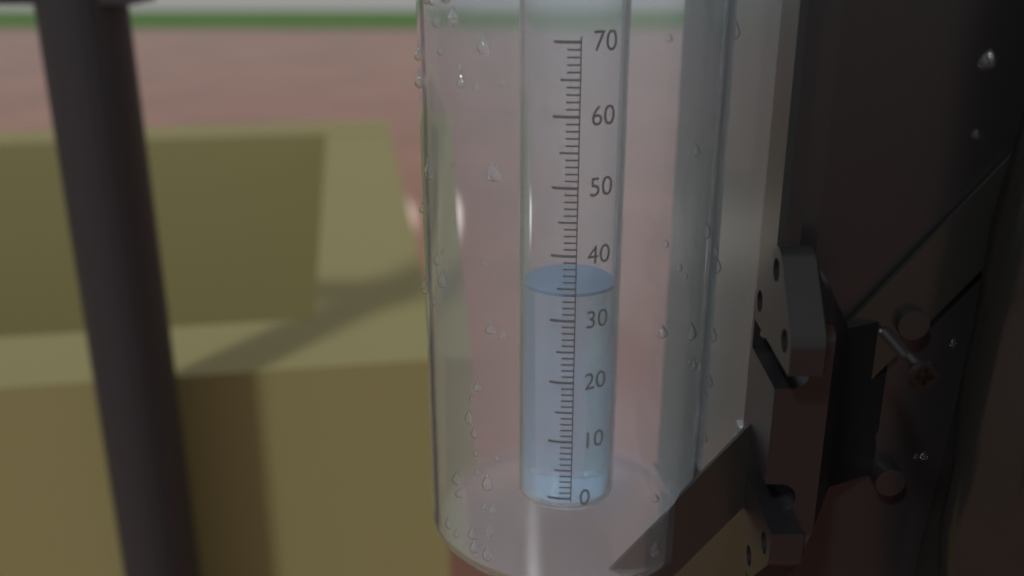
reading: 34 (no unit)
